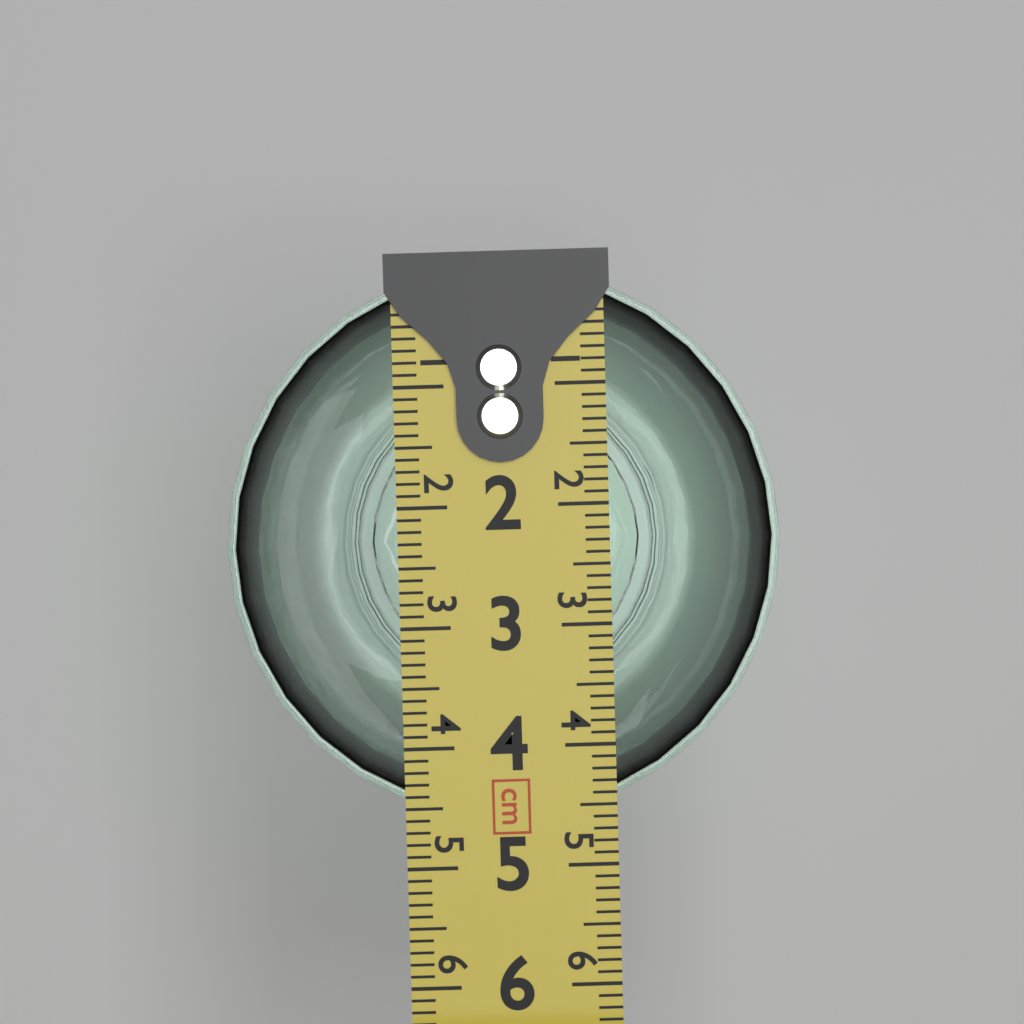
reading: 4.6 cm
